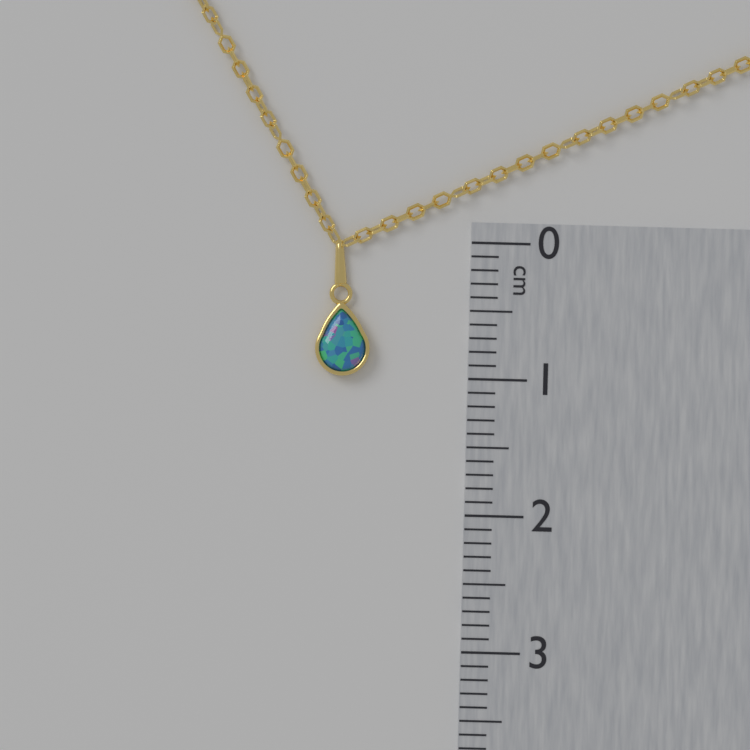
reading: 1.0 cm
